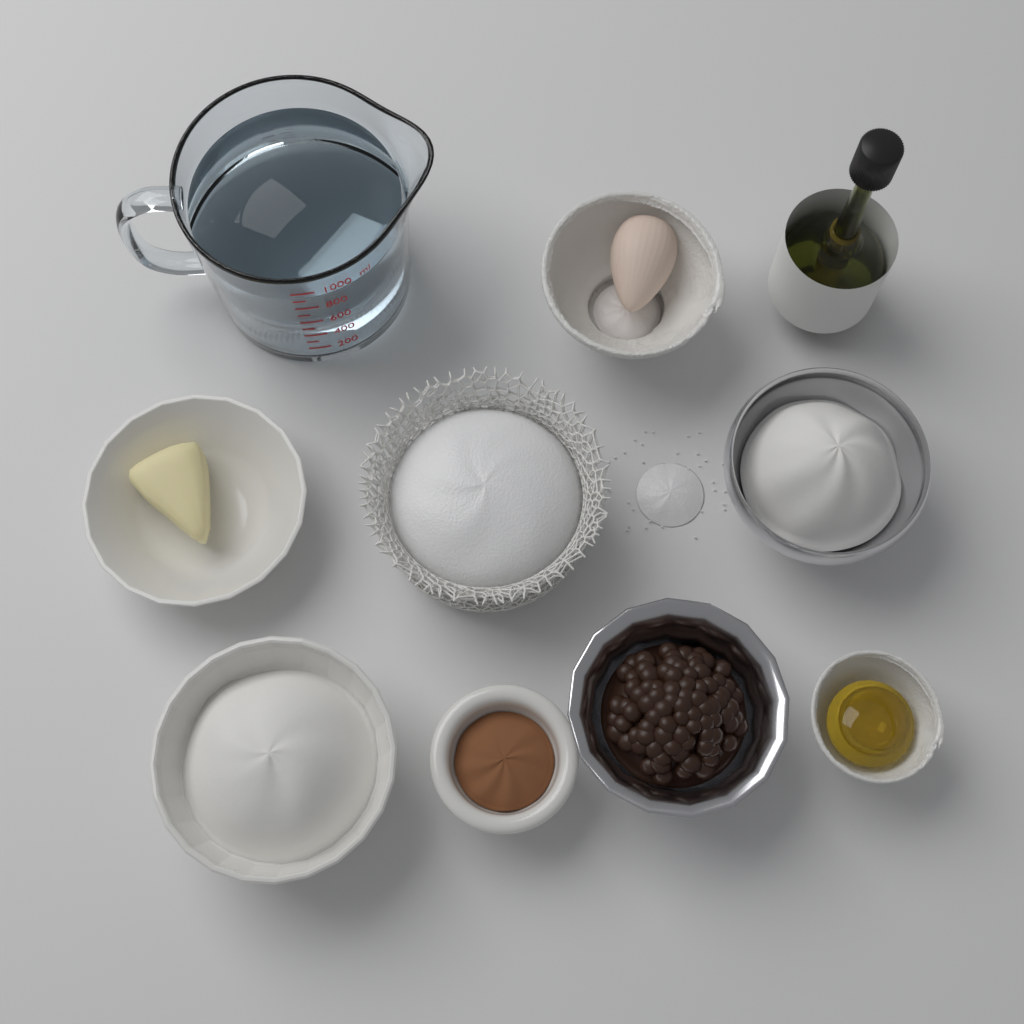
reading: 900 ml
